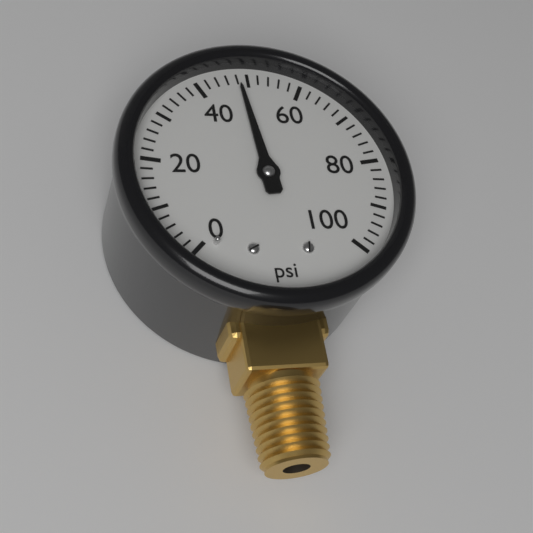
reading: 48 psi
